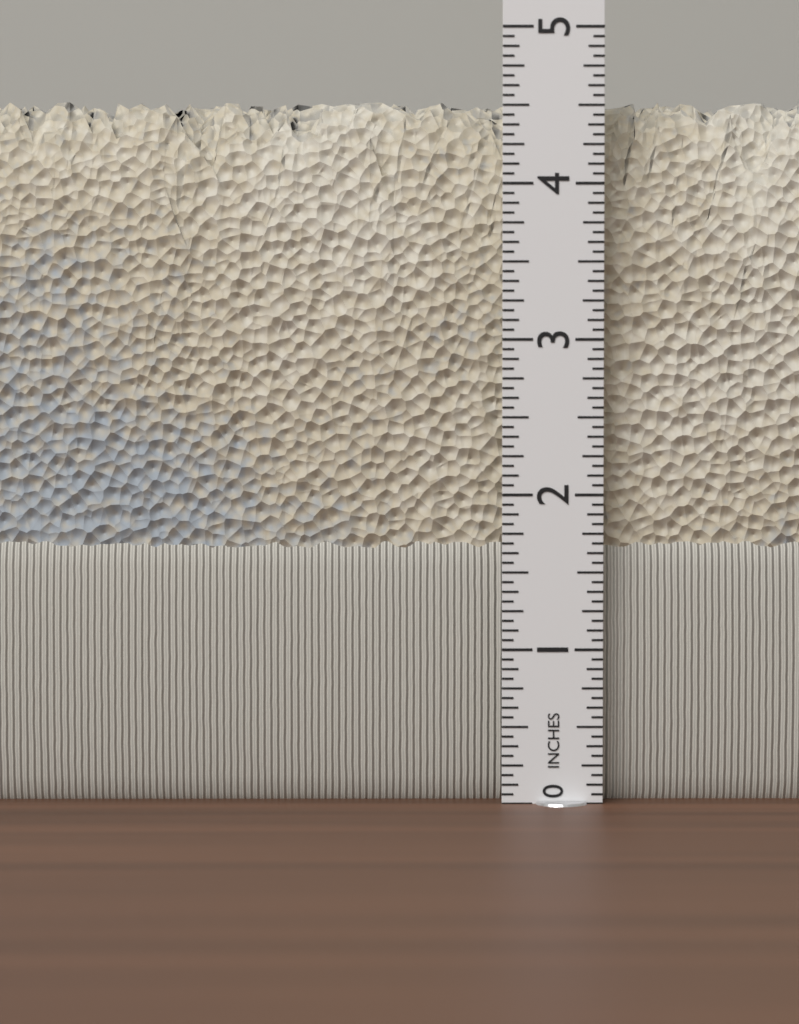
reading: 4.5625 in
